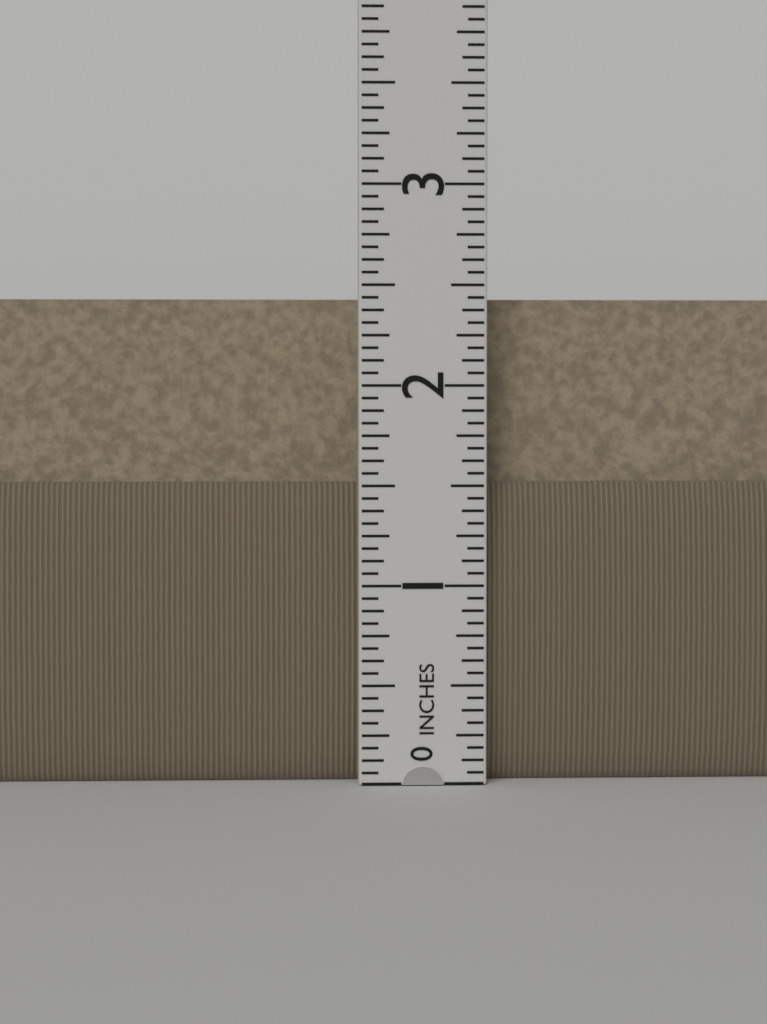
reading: 2.4375 in
